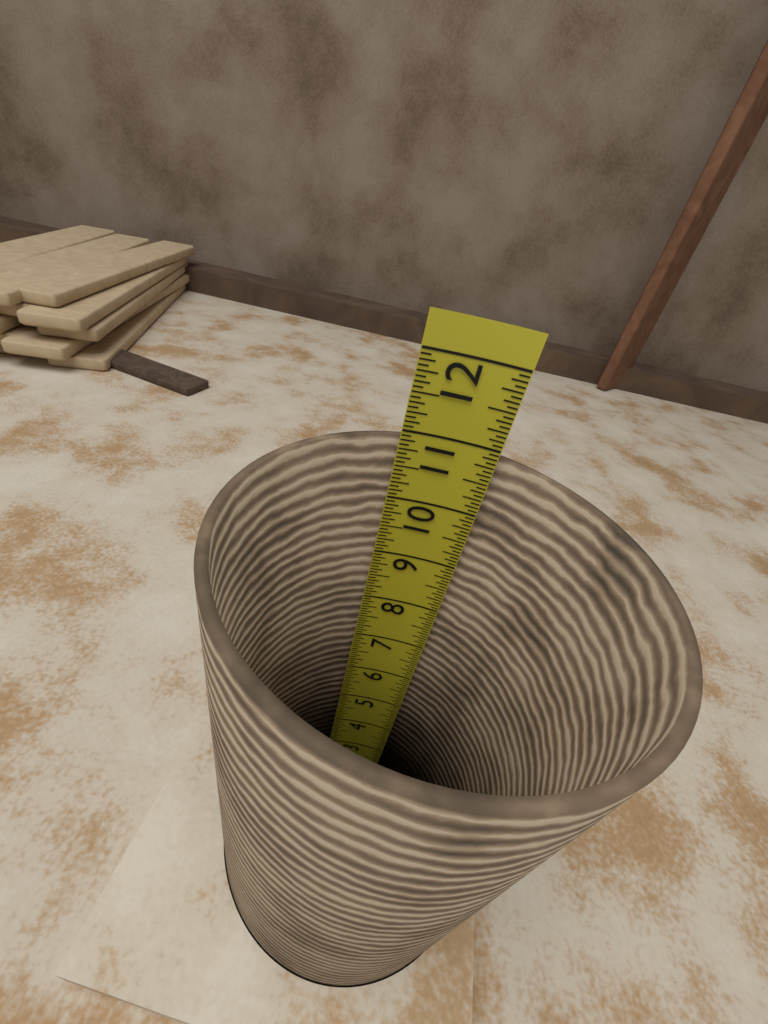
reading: 10.8750 in
